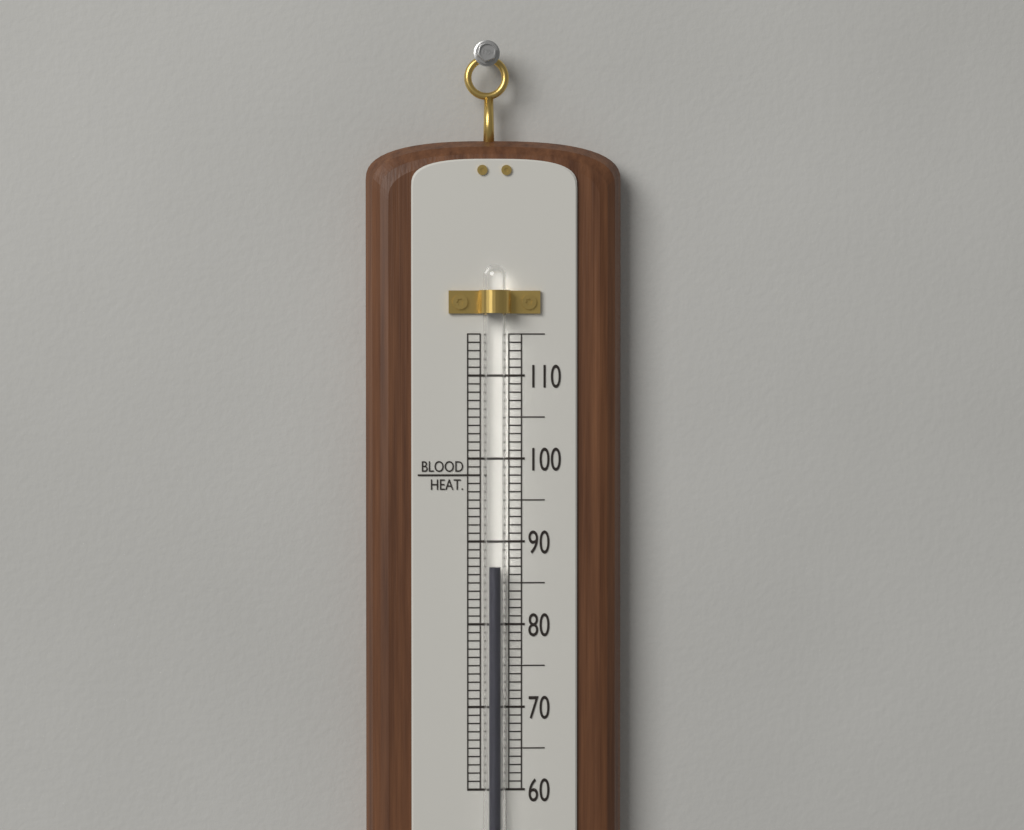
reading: 87 (no unit)
